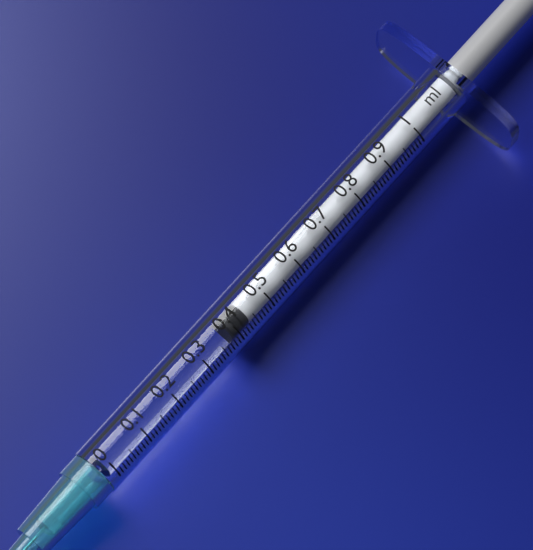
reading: 0.39 ml
